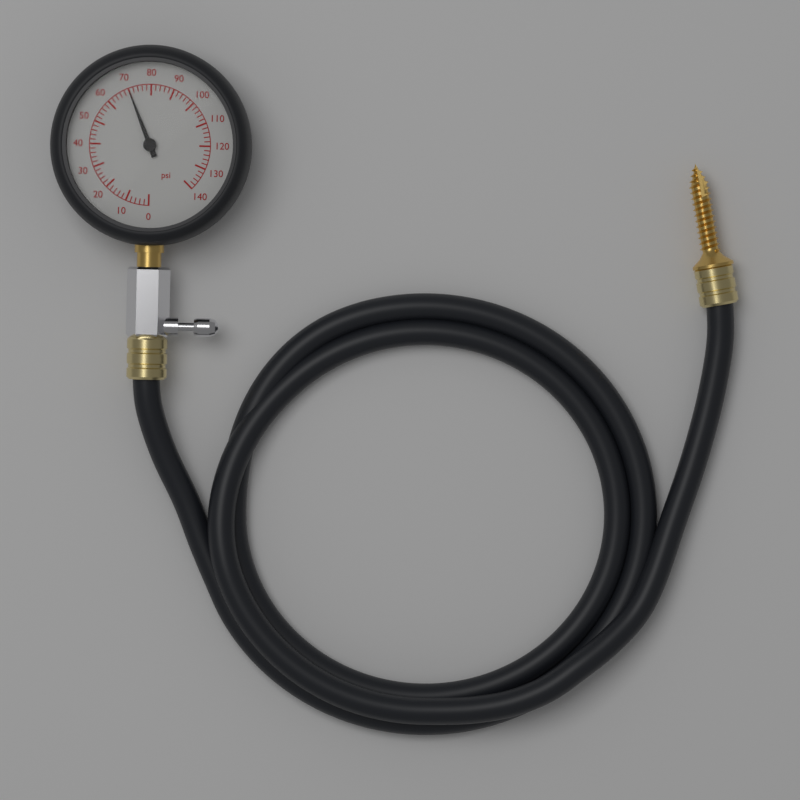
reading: 70 psi
